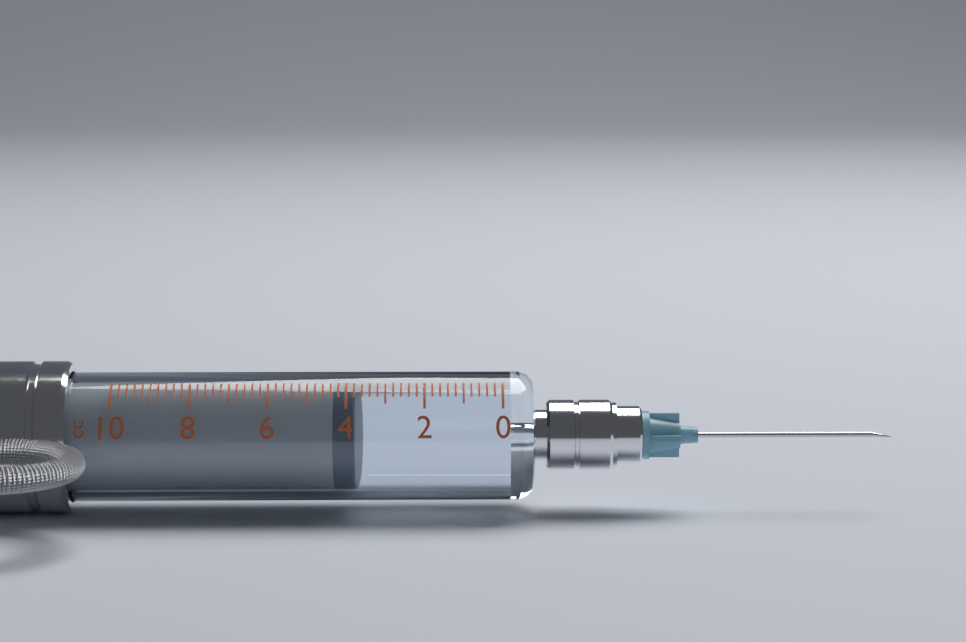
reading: 3.8 cc
